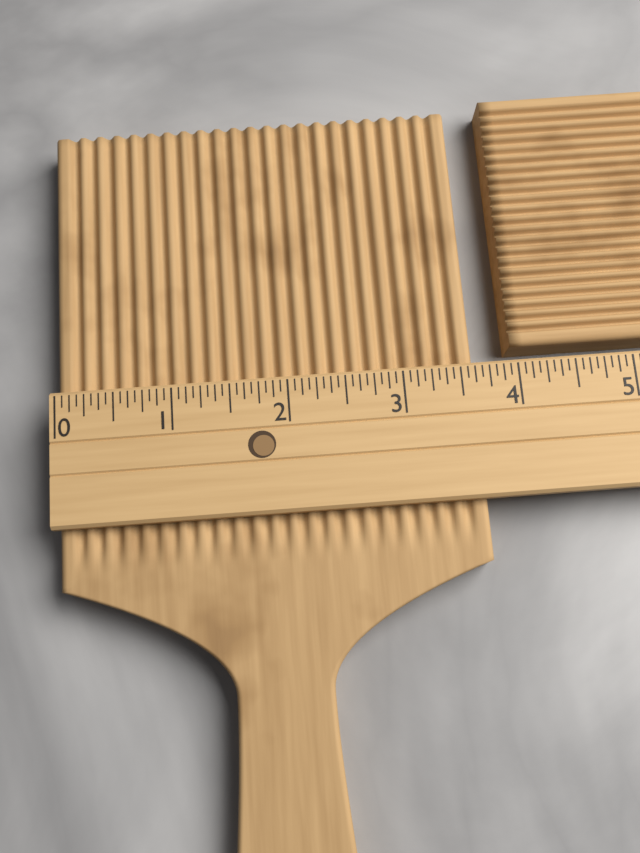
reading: 3.6250 (no unit)
